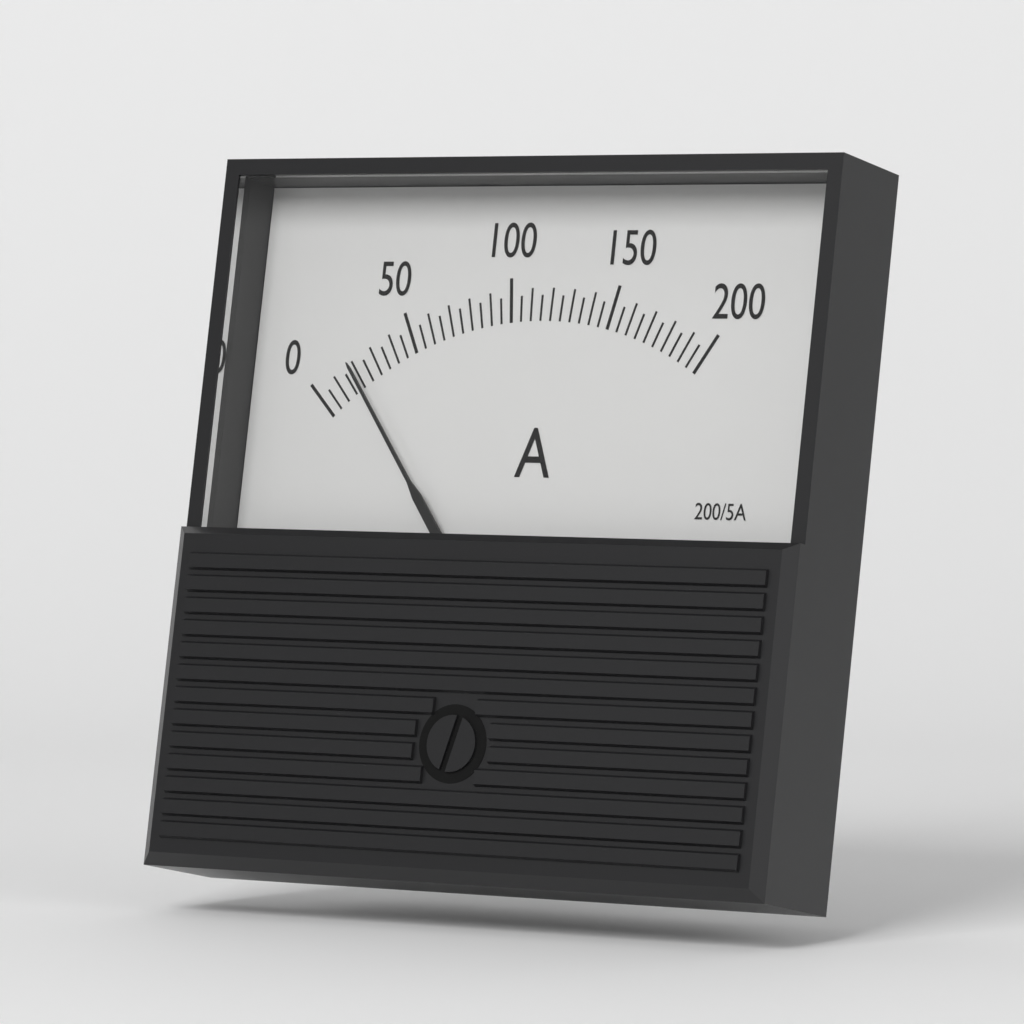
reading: 20 A
